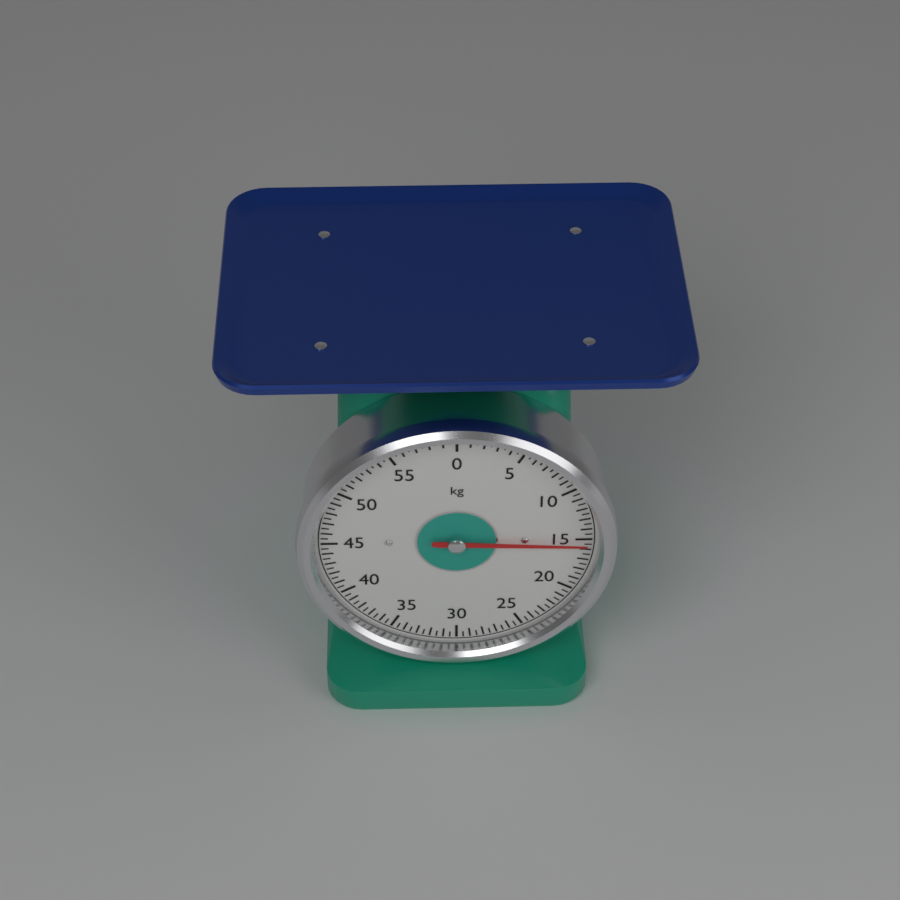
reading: 15.5 kg
